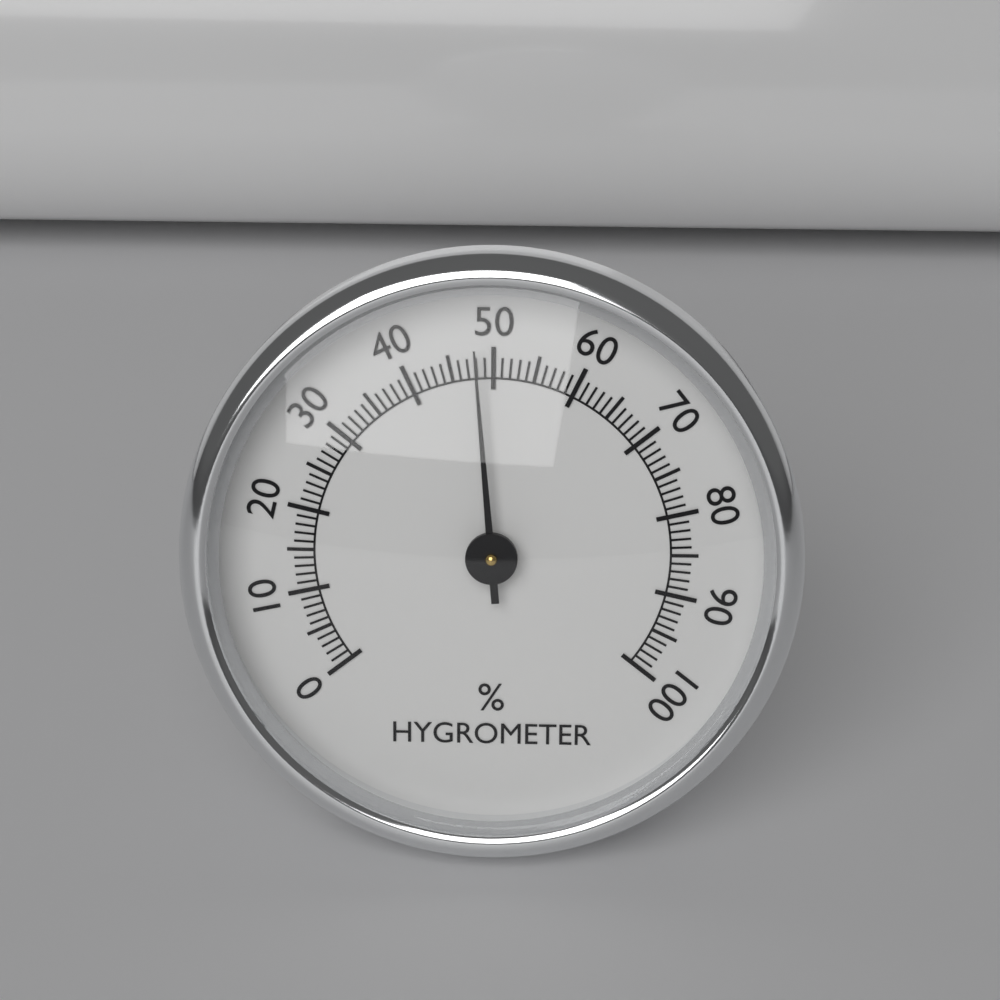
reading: 48 %
